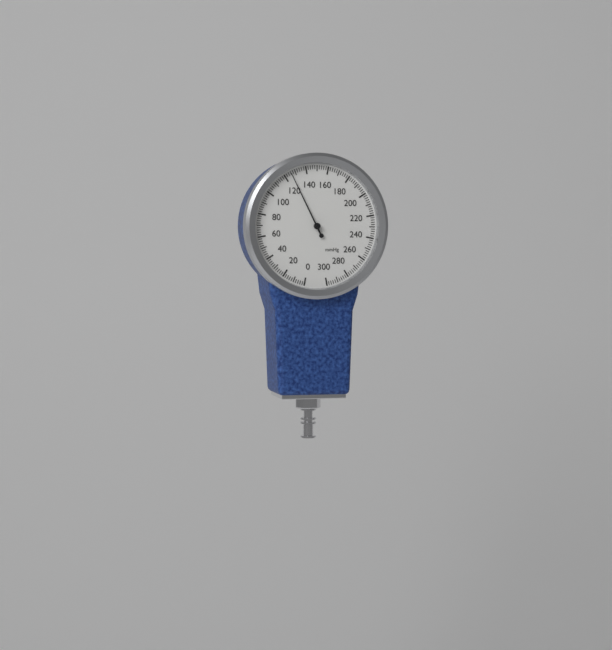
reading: 126 mmHg
